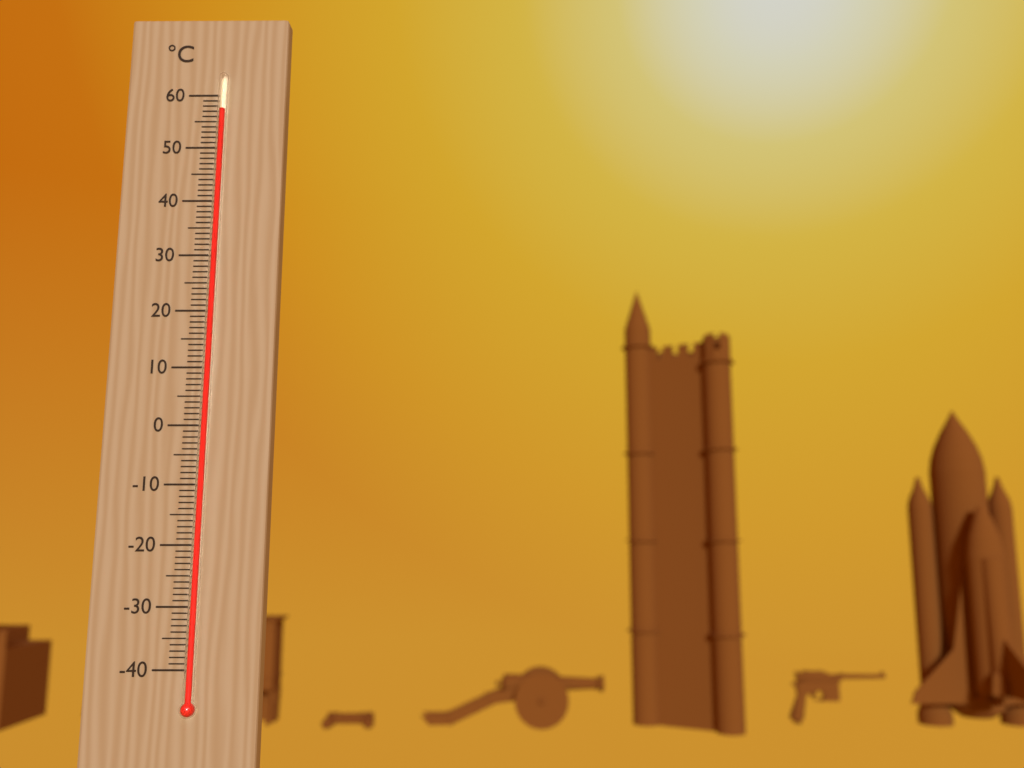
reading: 57 °C
